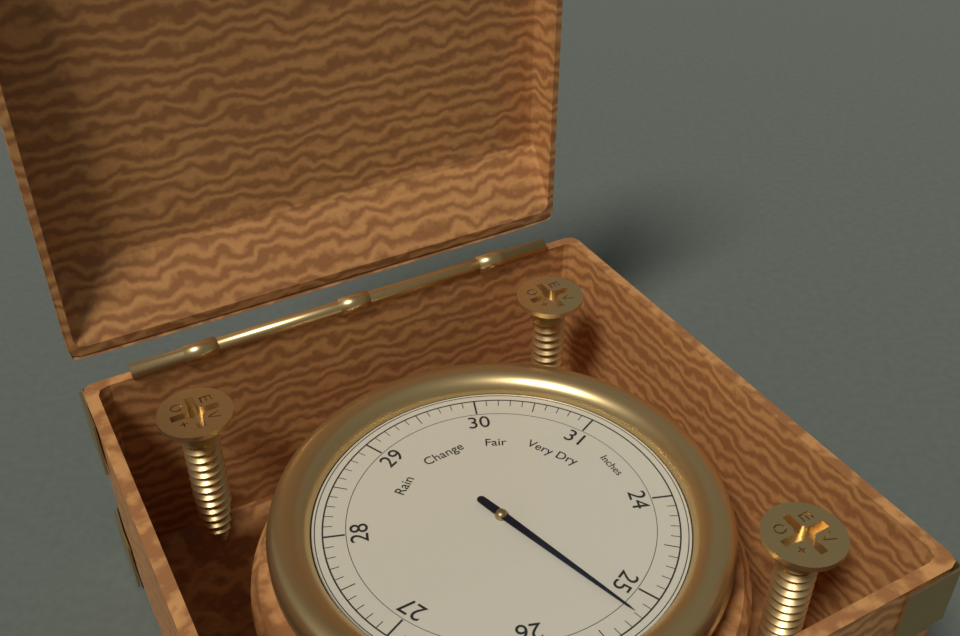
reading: 25.2 Inches
